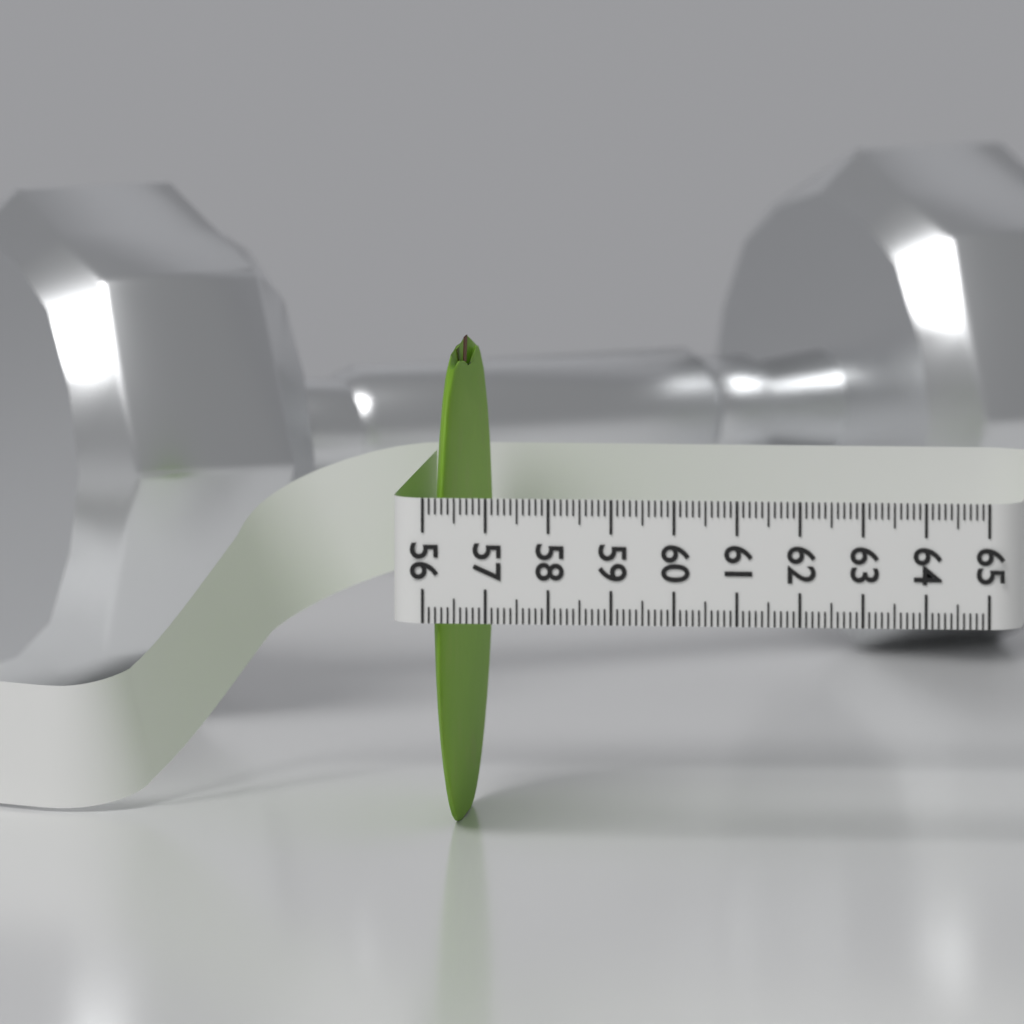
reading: 56.5 (no unit)
